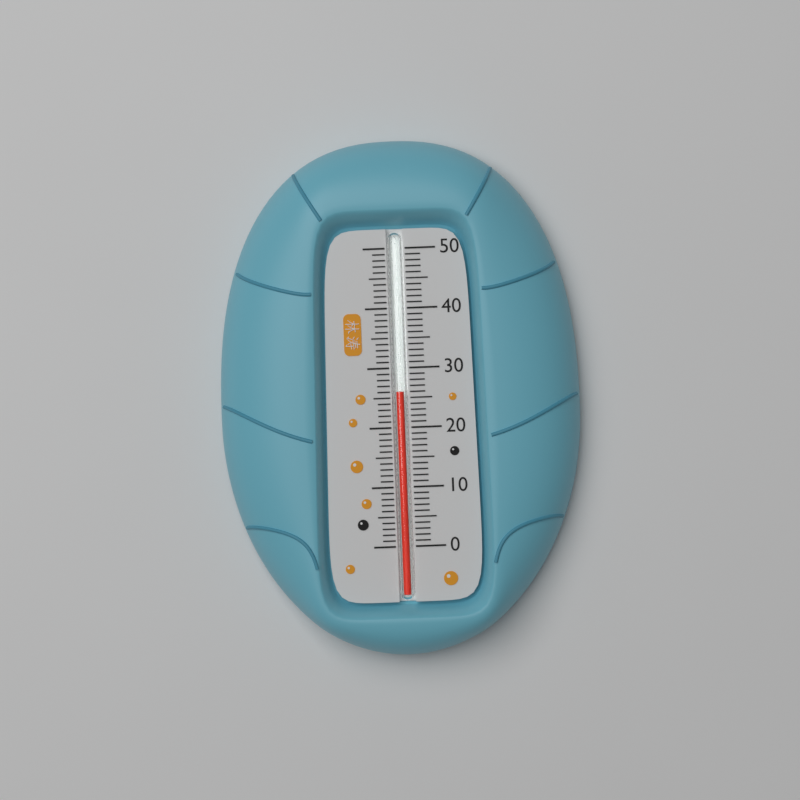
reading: 26 (no unit)
